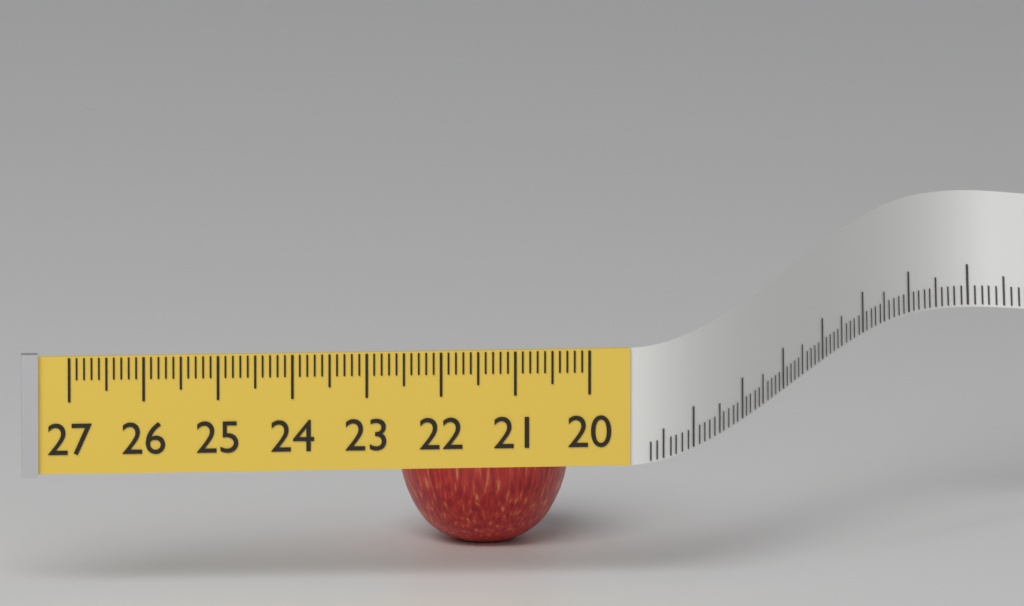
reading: 22.3 (no unit)
